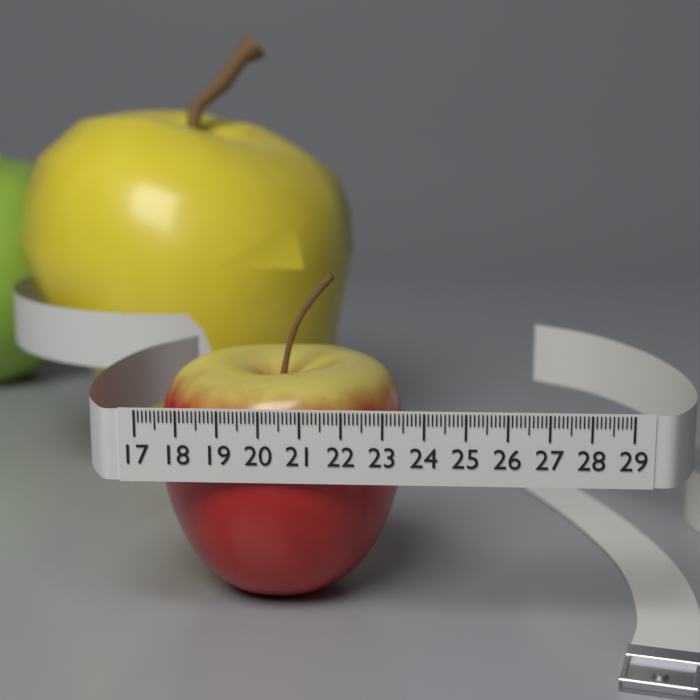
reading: 23.5 (no unit)
